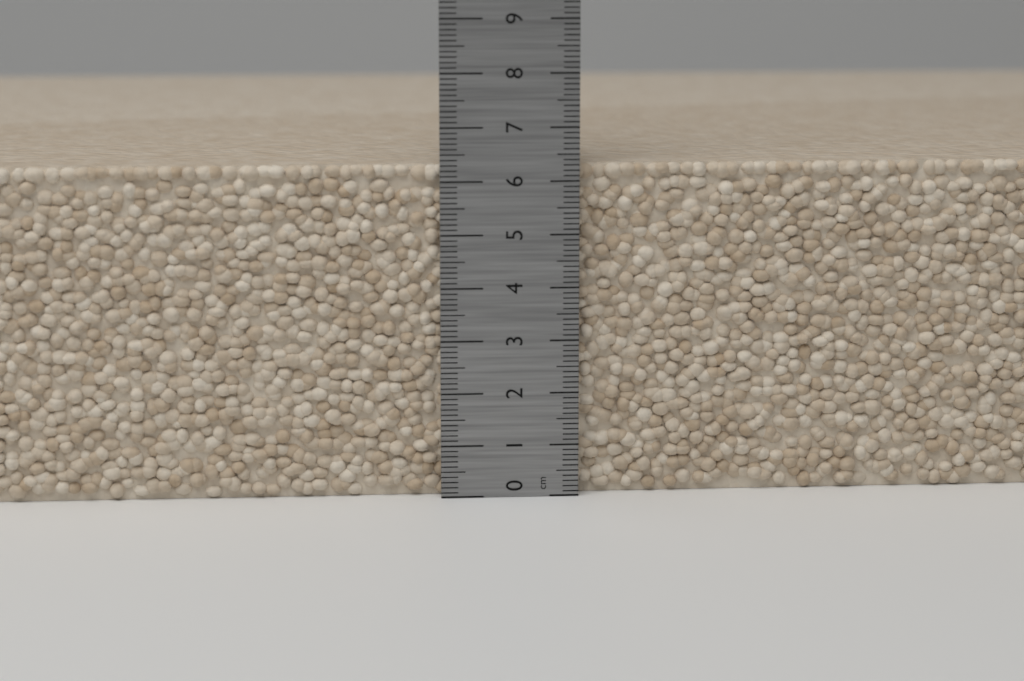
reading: 6.3 cm
